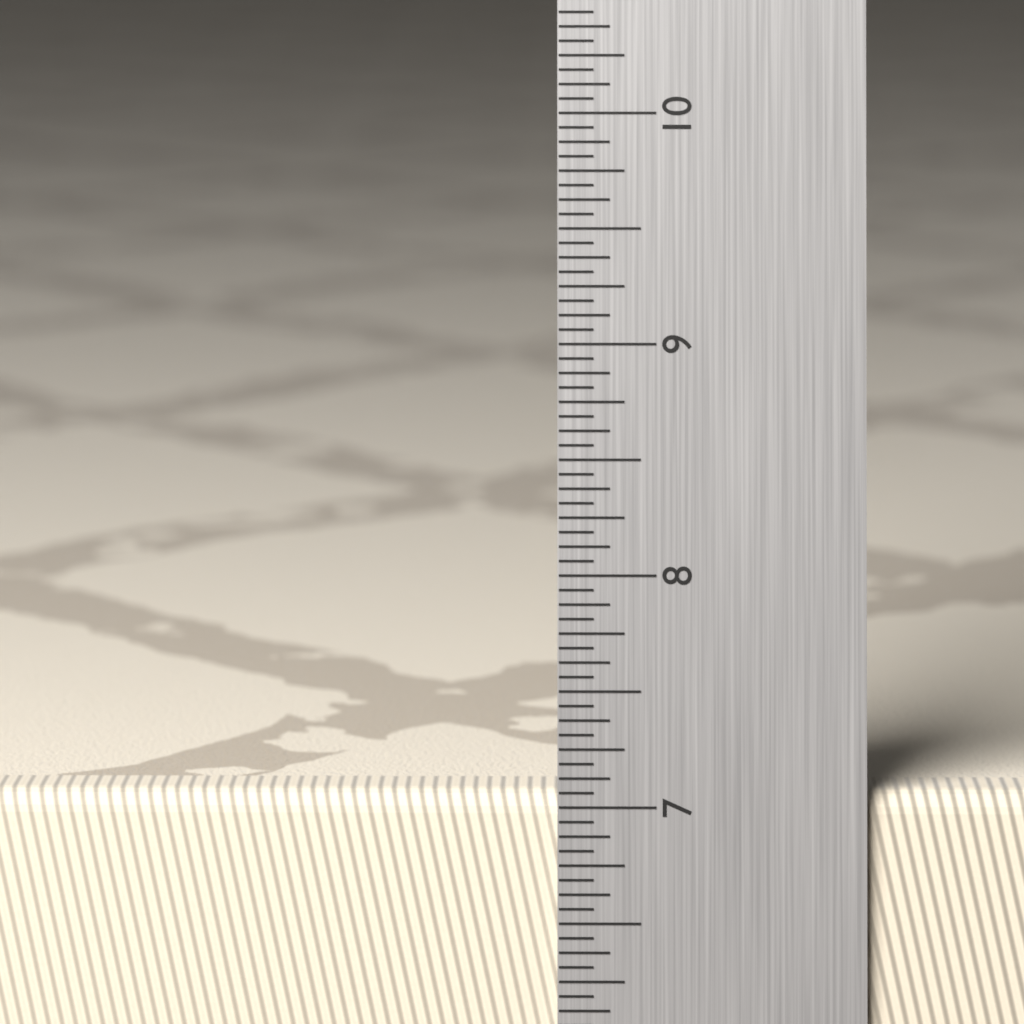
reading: 7.0625 in
